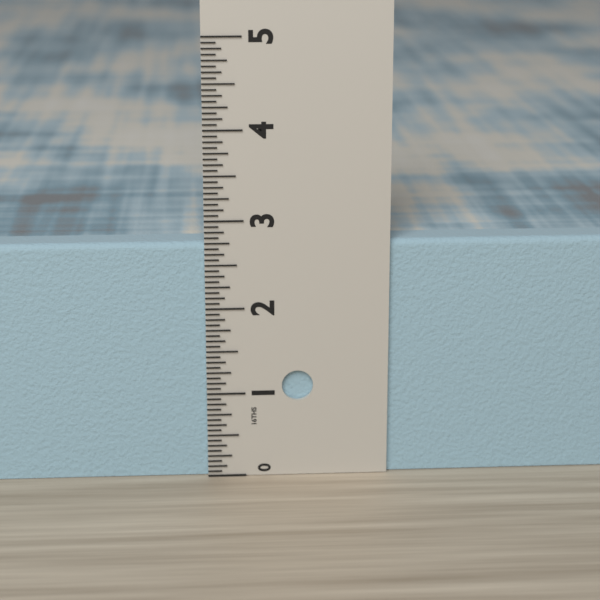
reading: 2.7500 in
